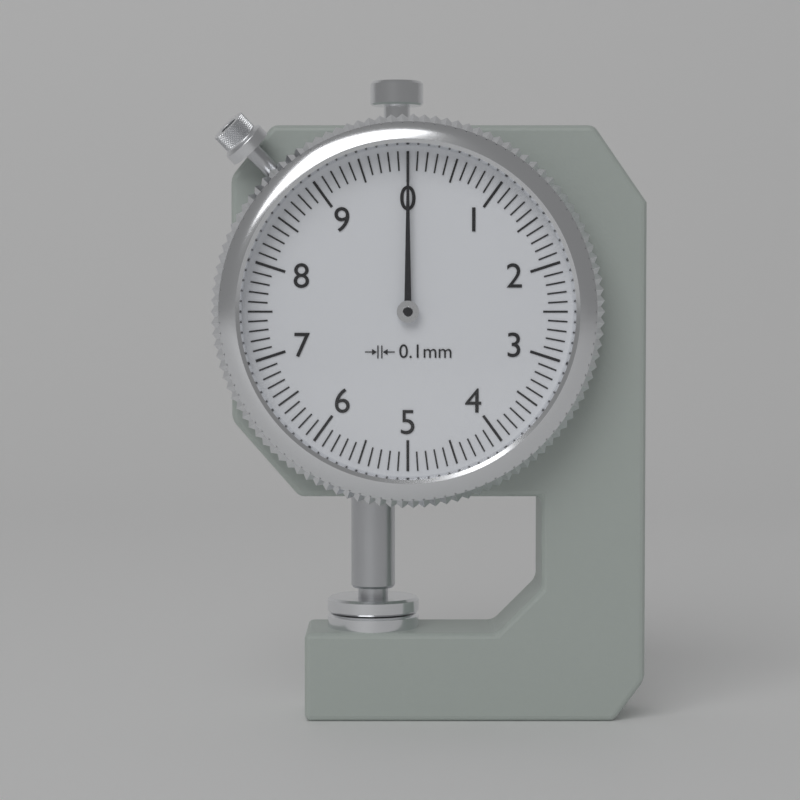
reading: 0.0 mm
